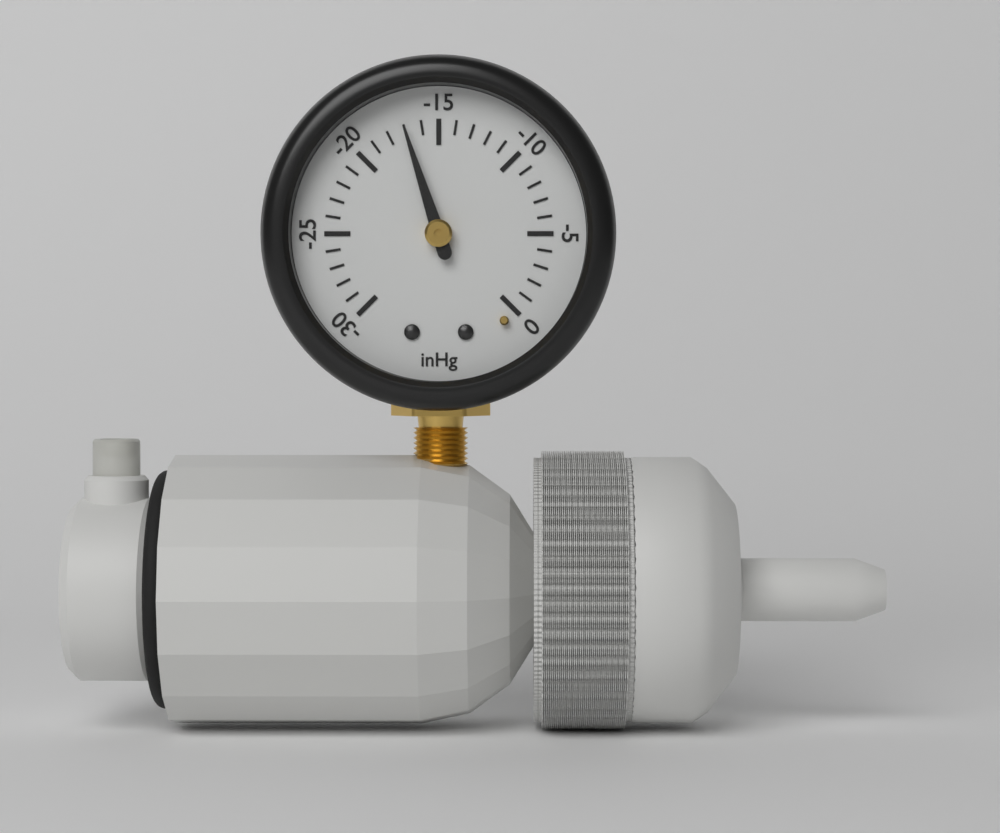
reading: -17 inHg
